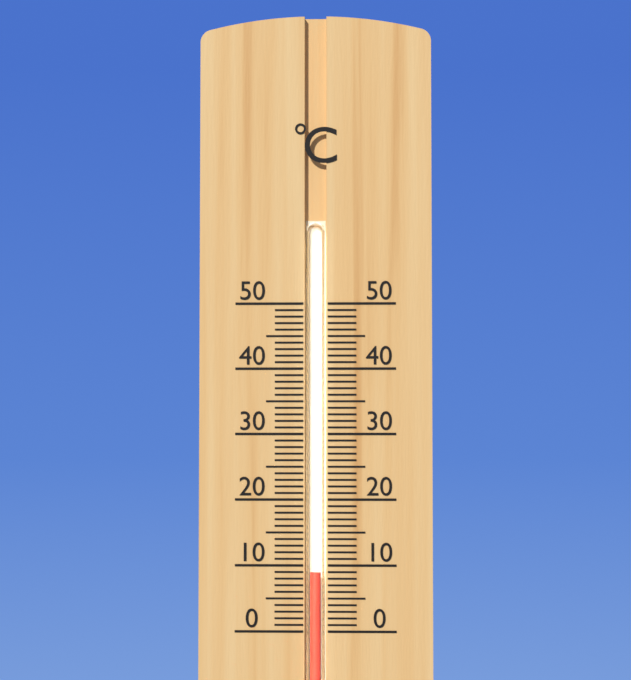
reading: 9 °C
